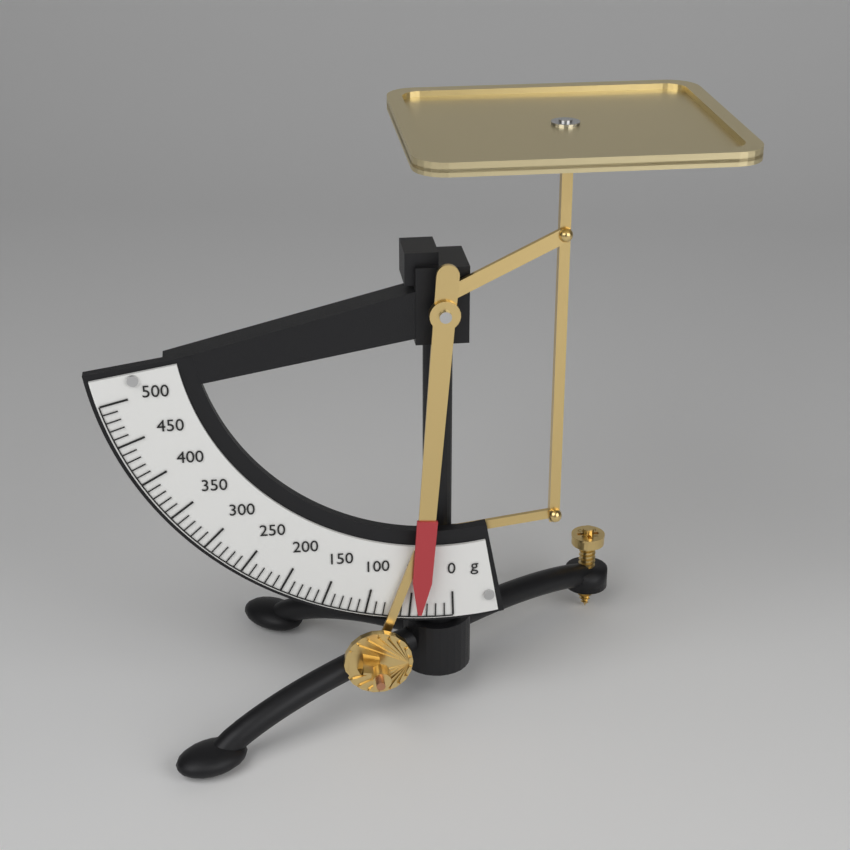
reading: 40 g
